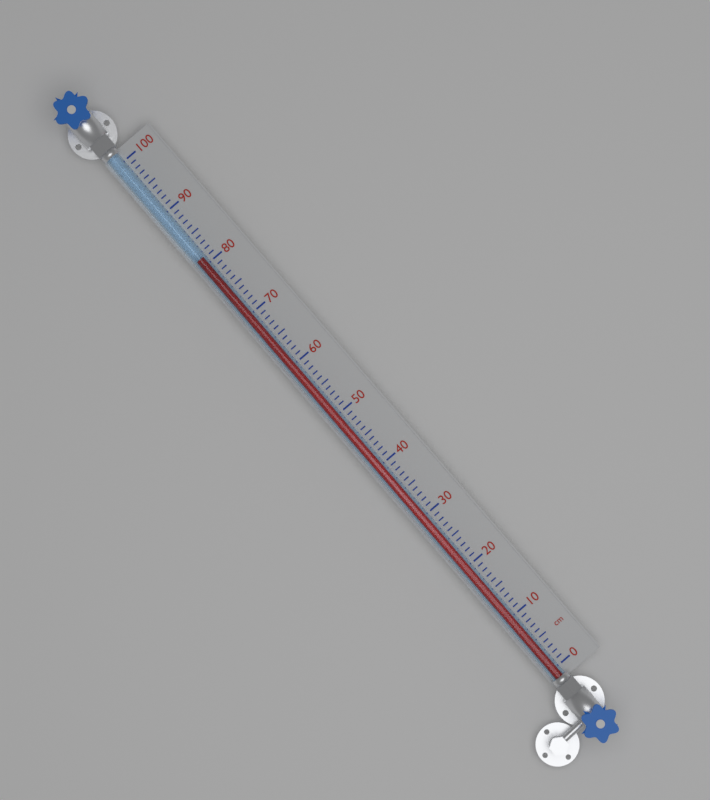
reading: 81 cm
